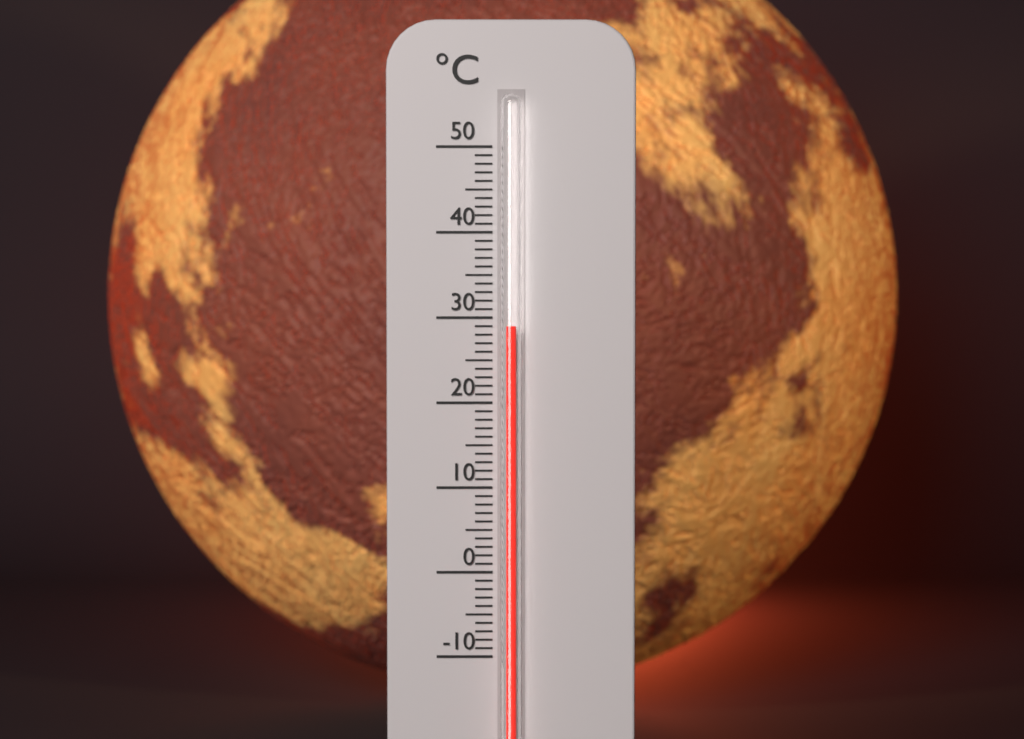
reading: 29 °C
